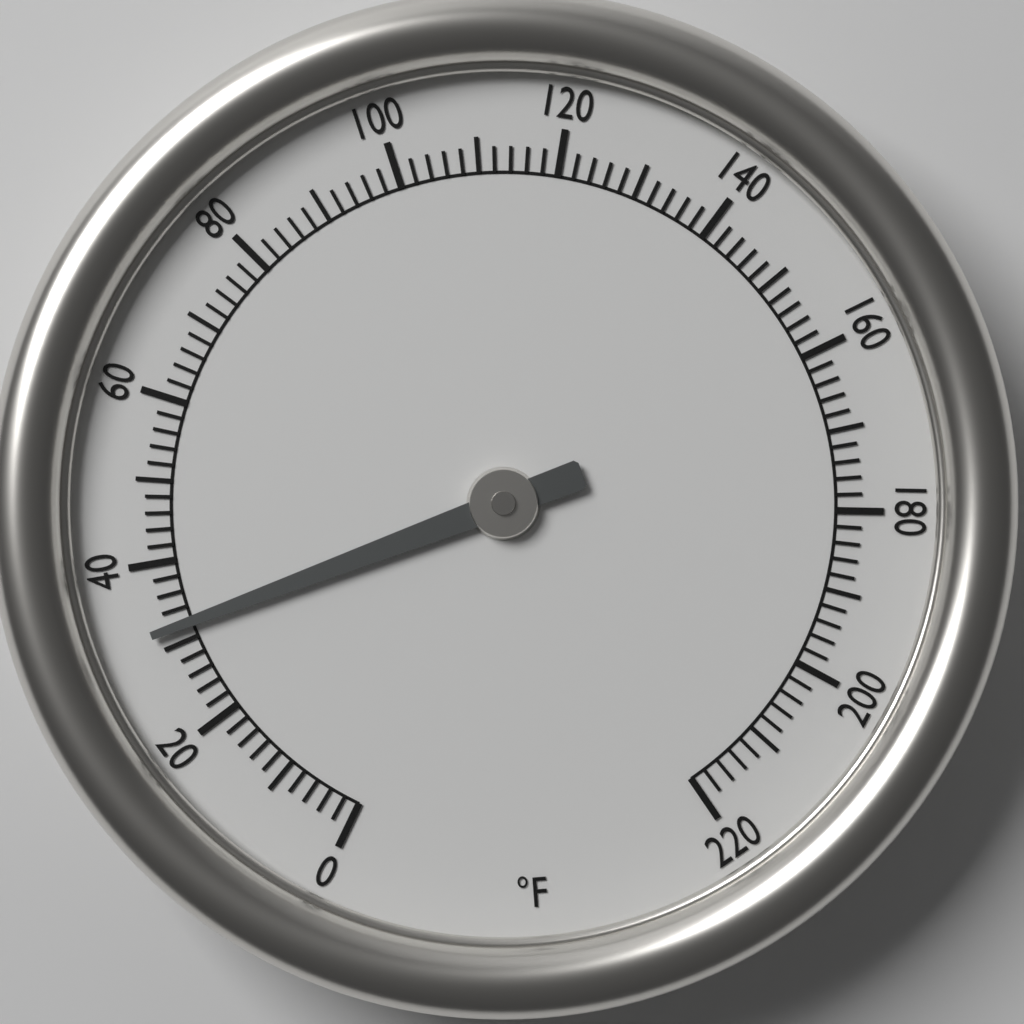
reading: 32 °F
